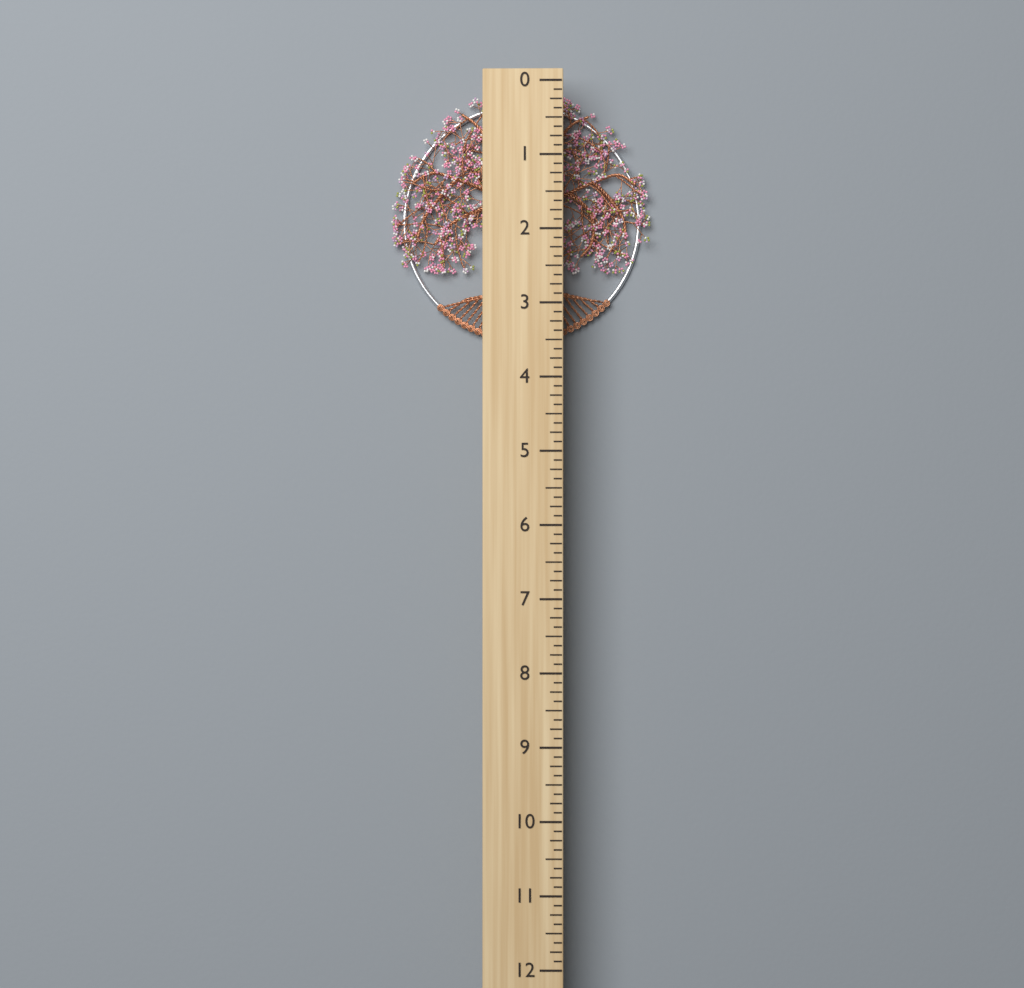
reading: 3.500 (no unit)
